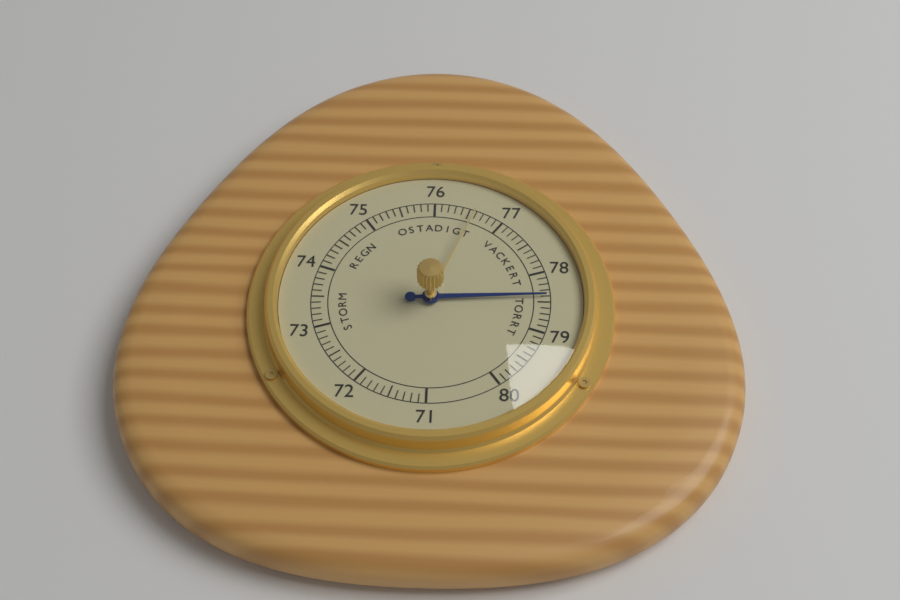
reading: 78.4 (no unit)
